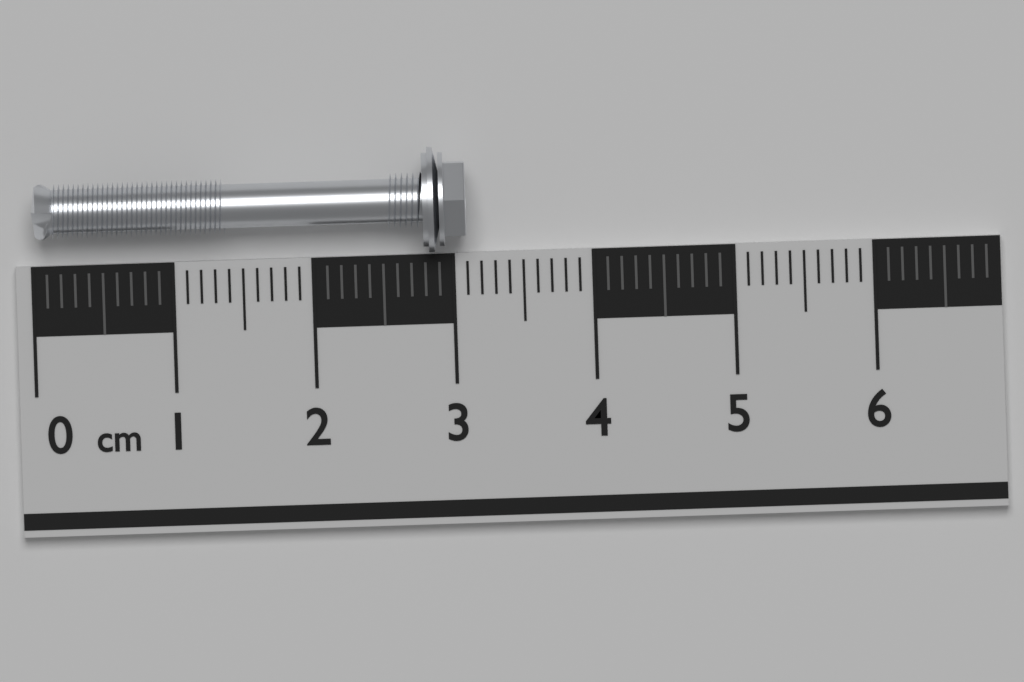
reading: 3.1 cm
